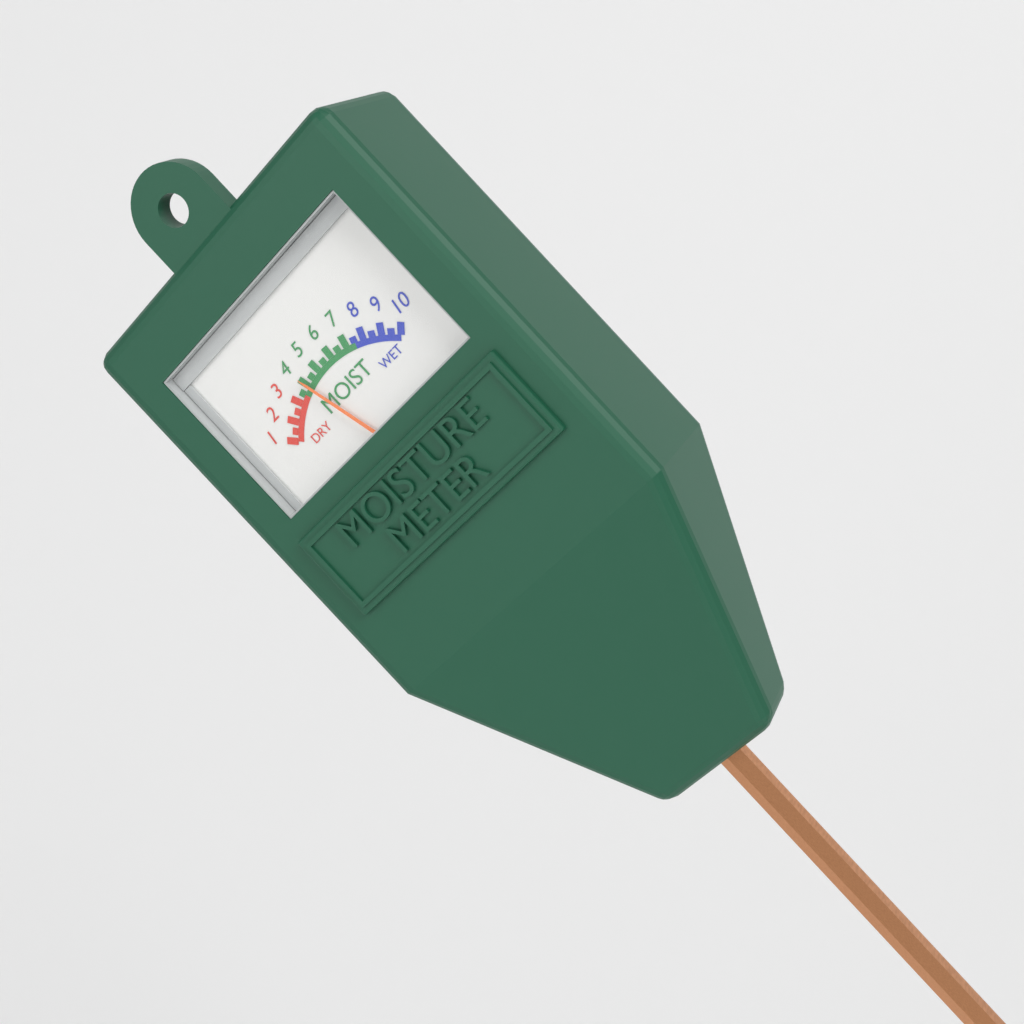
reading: 4.0 (no unit)
